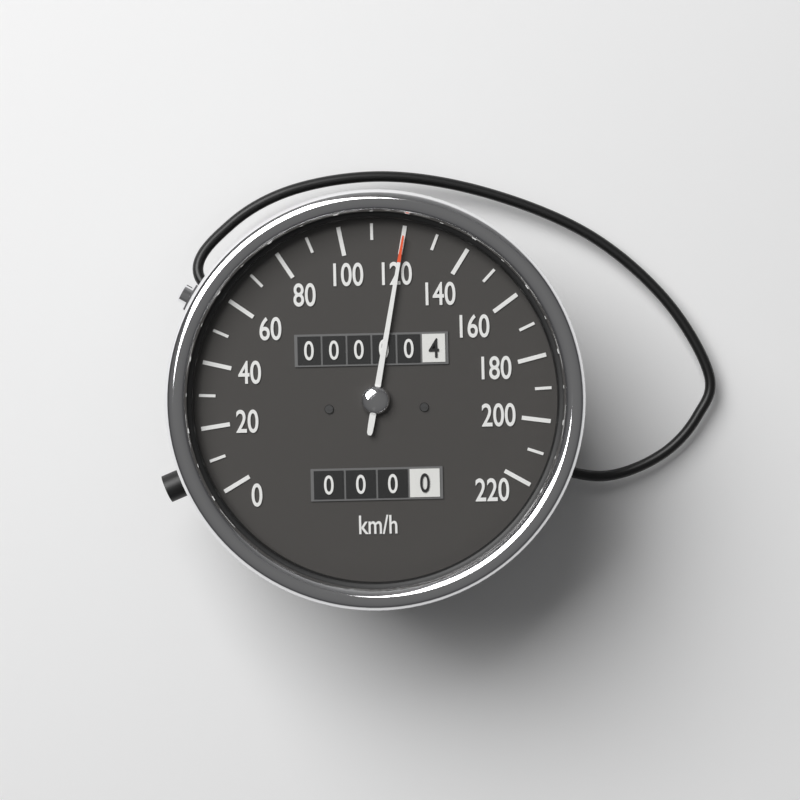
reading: 120 km/h
